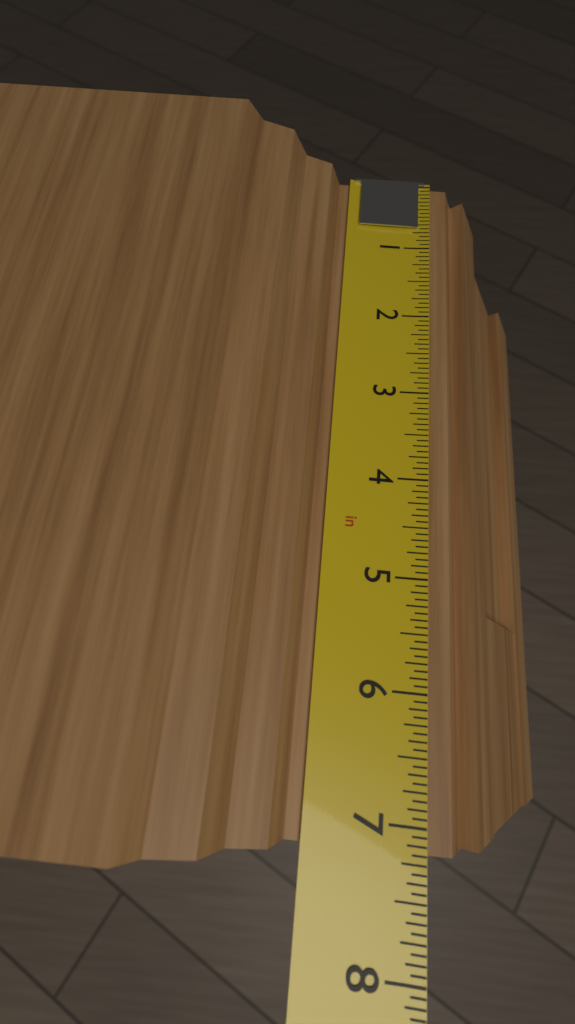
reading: 7.1875 in
